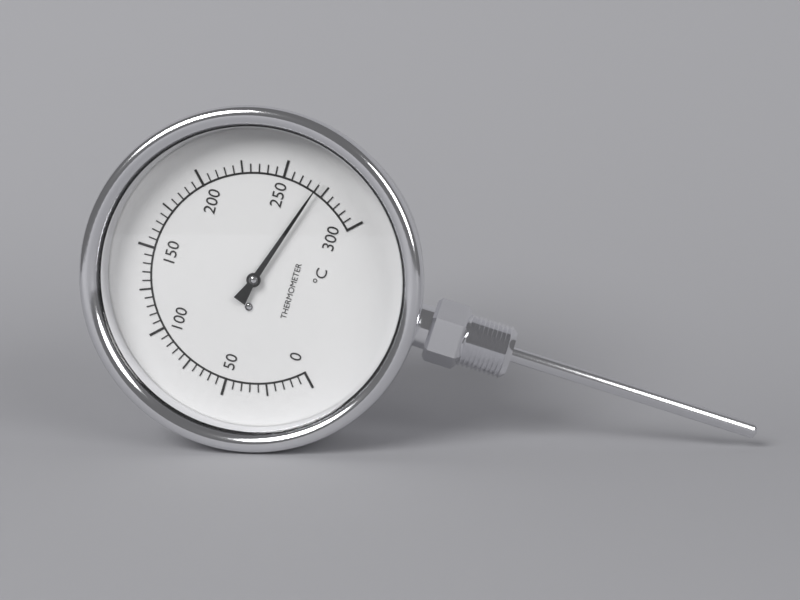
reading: 270 °C
